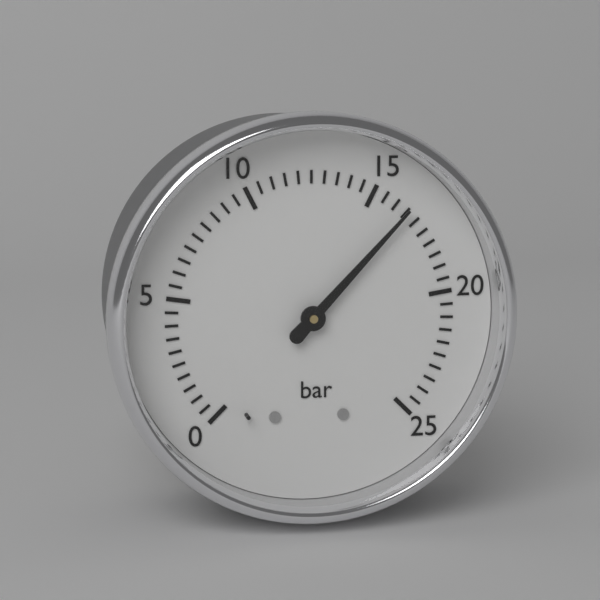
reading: 16.5 bar
